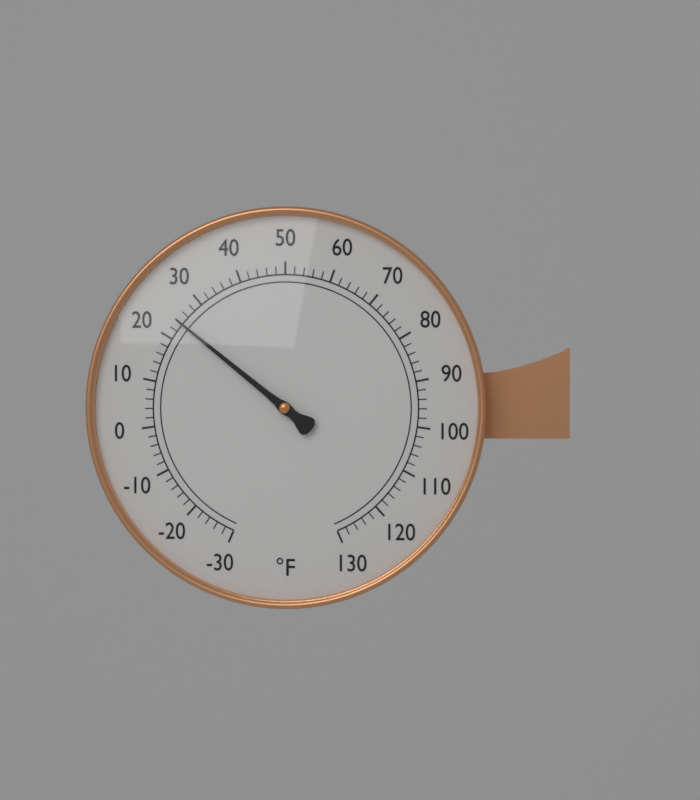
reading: 24 °F
